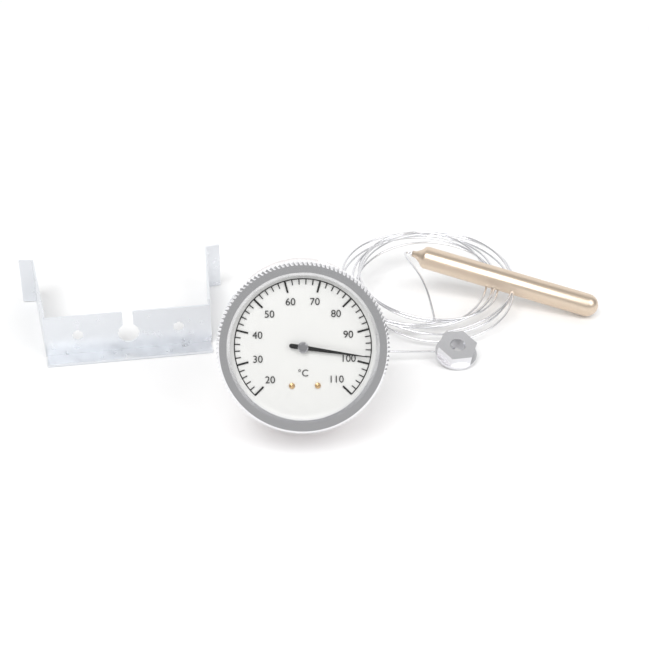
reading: 98 °C
